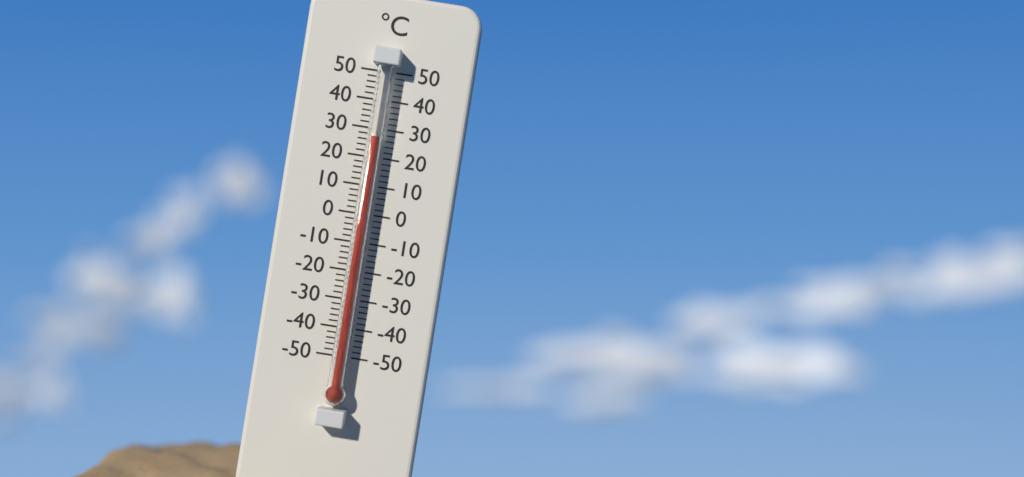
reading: 27 °C
